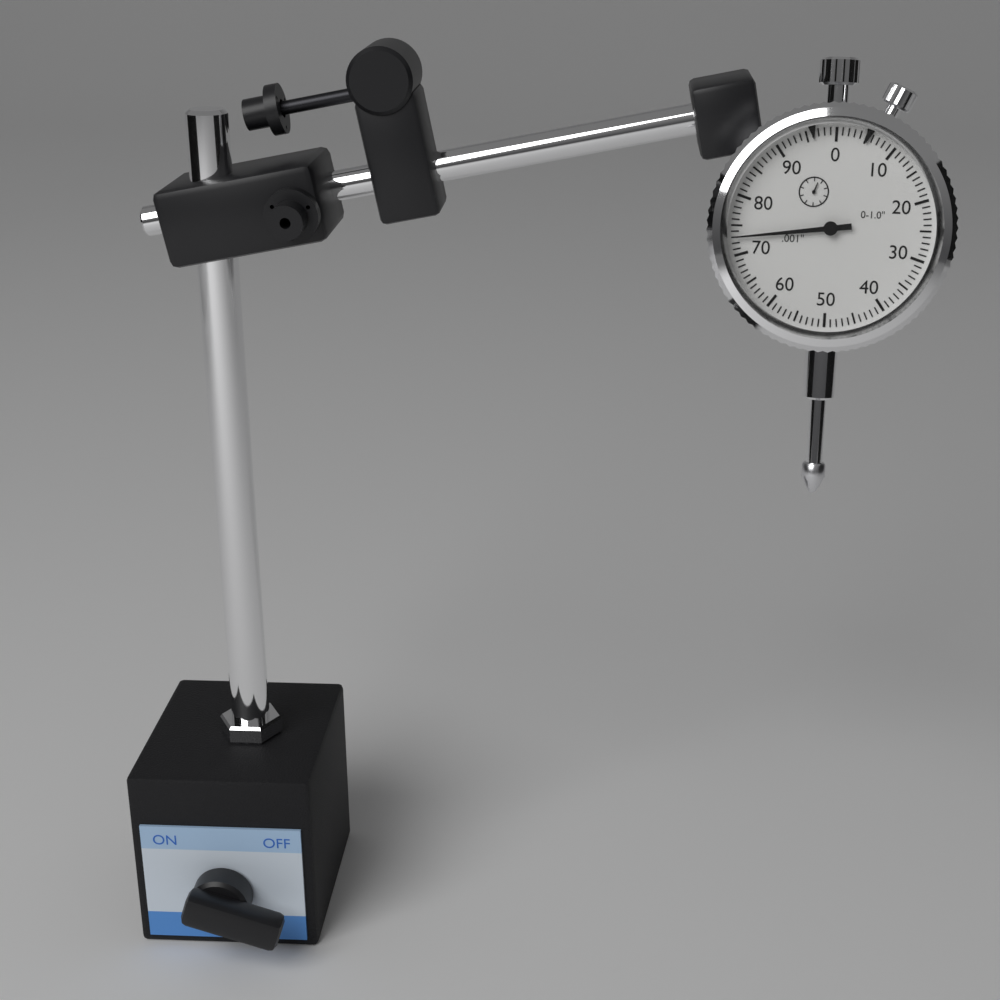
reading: 0.073 in
